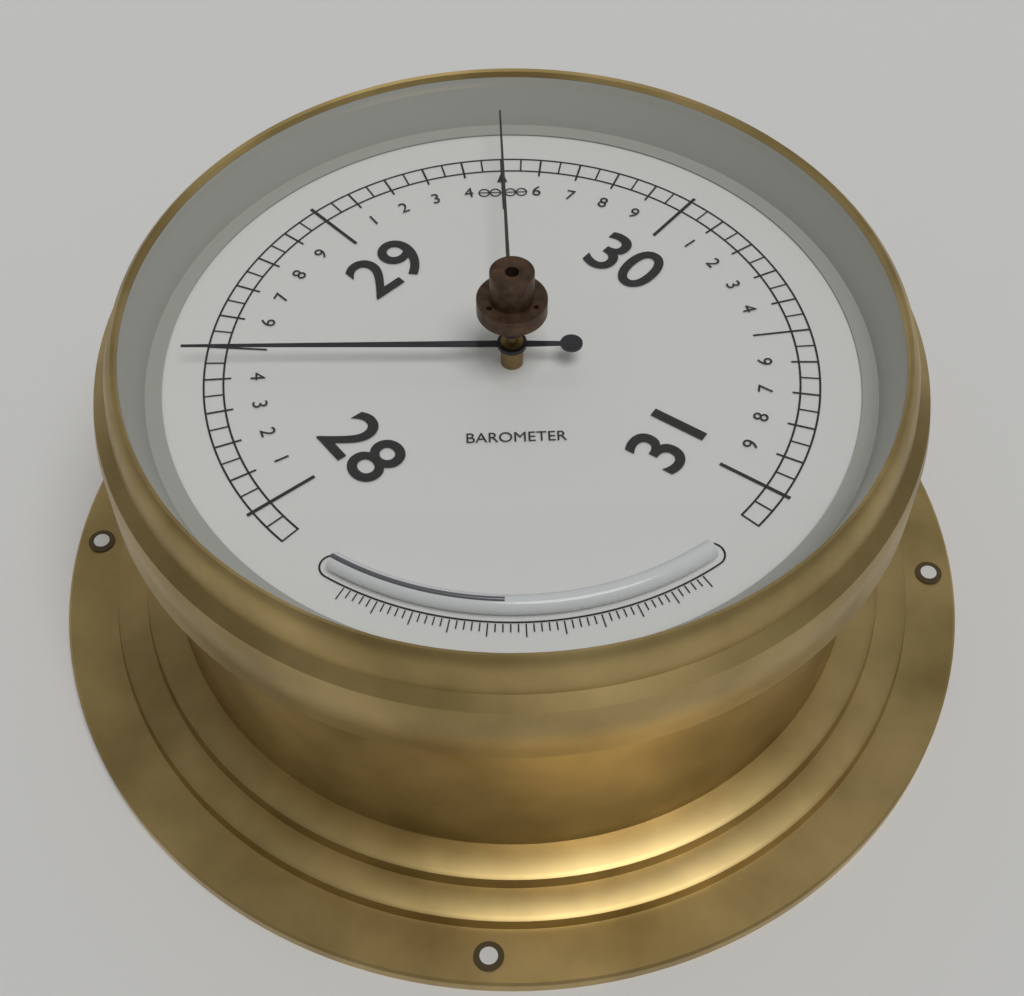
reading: 28.45 (no unit)
